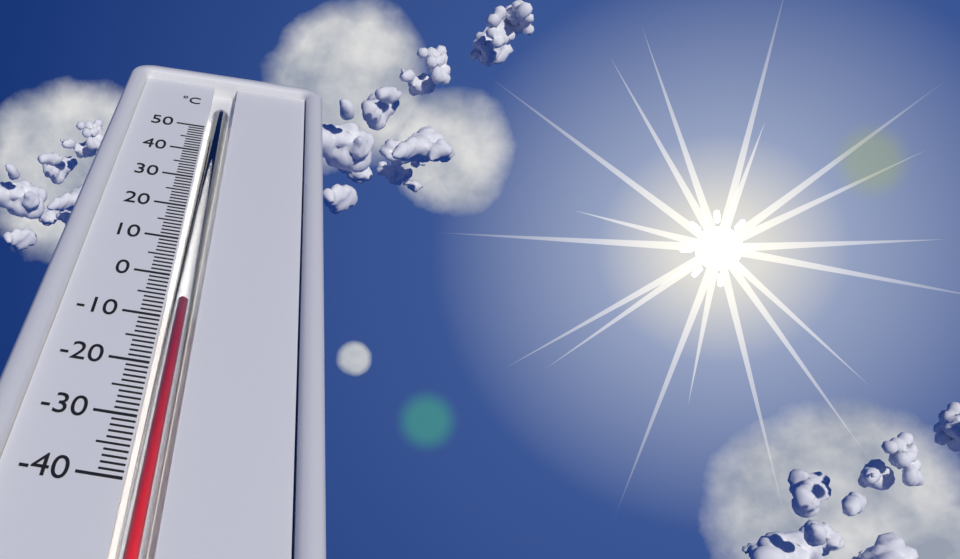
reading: -6 °C
